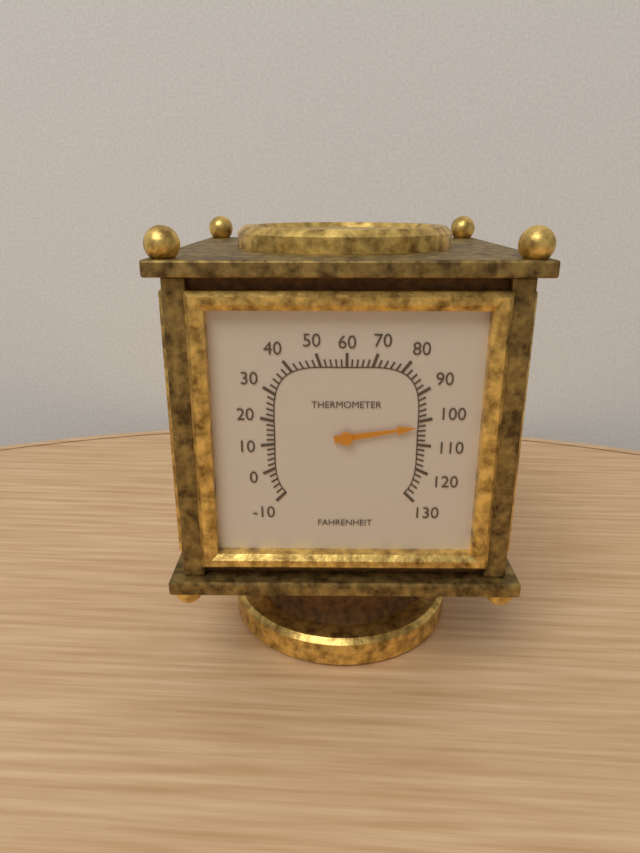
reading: 102 °F
